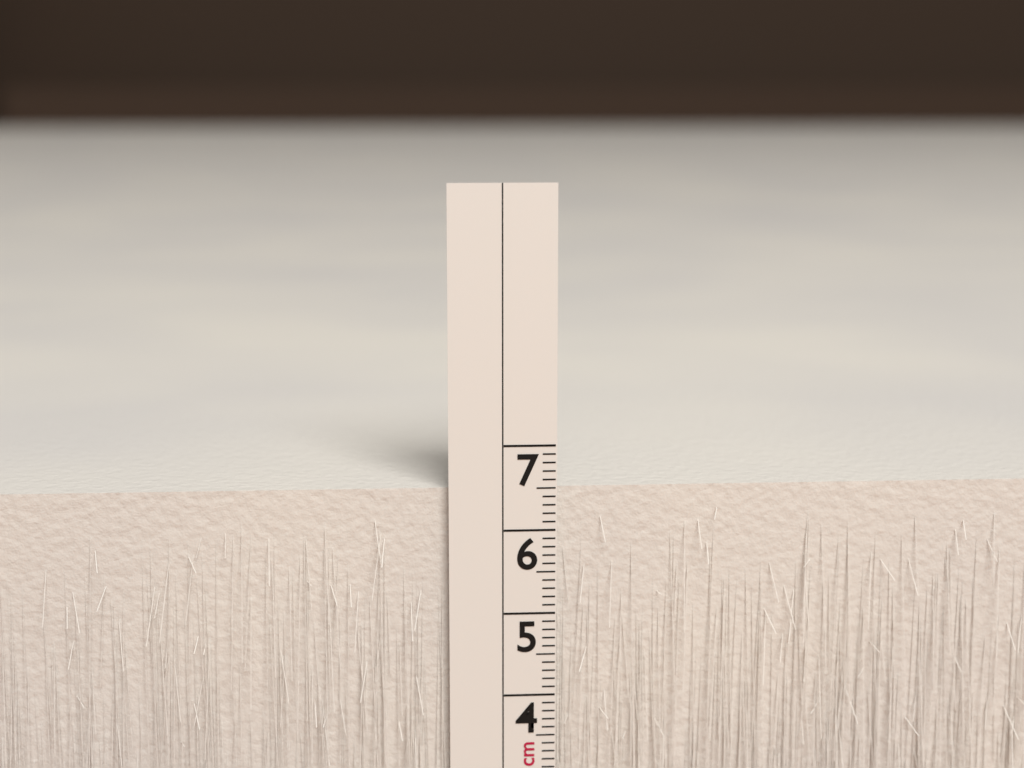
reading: 6.5 cm
